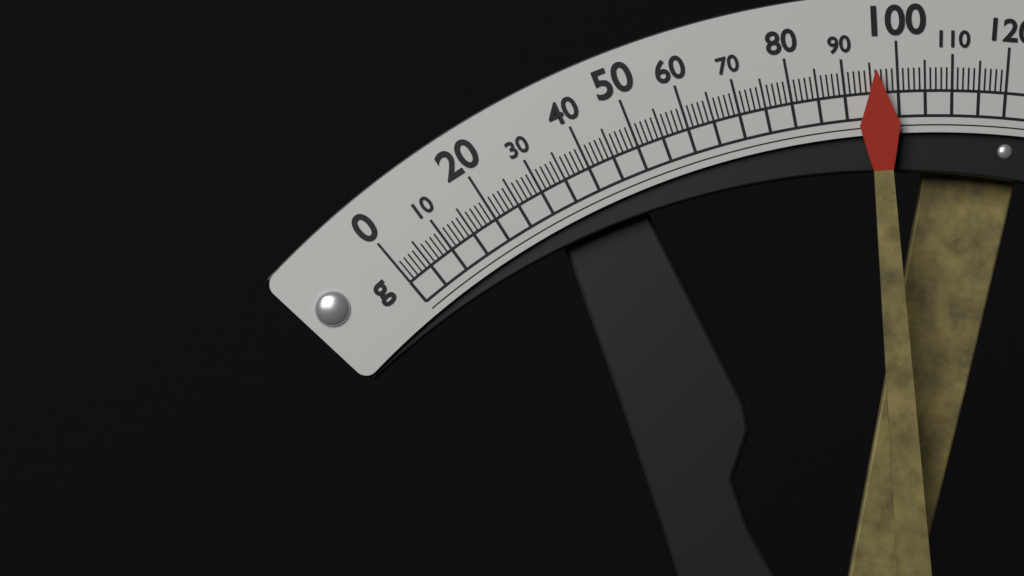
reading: 96 g
